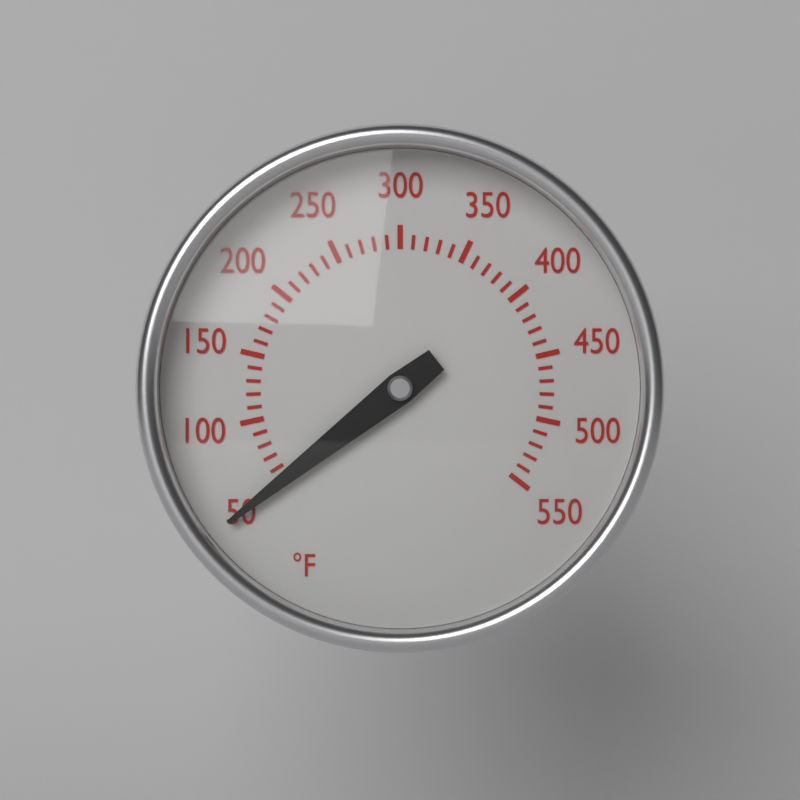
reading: 50 °F
